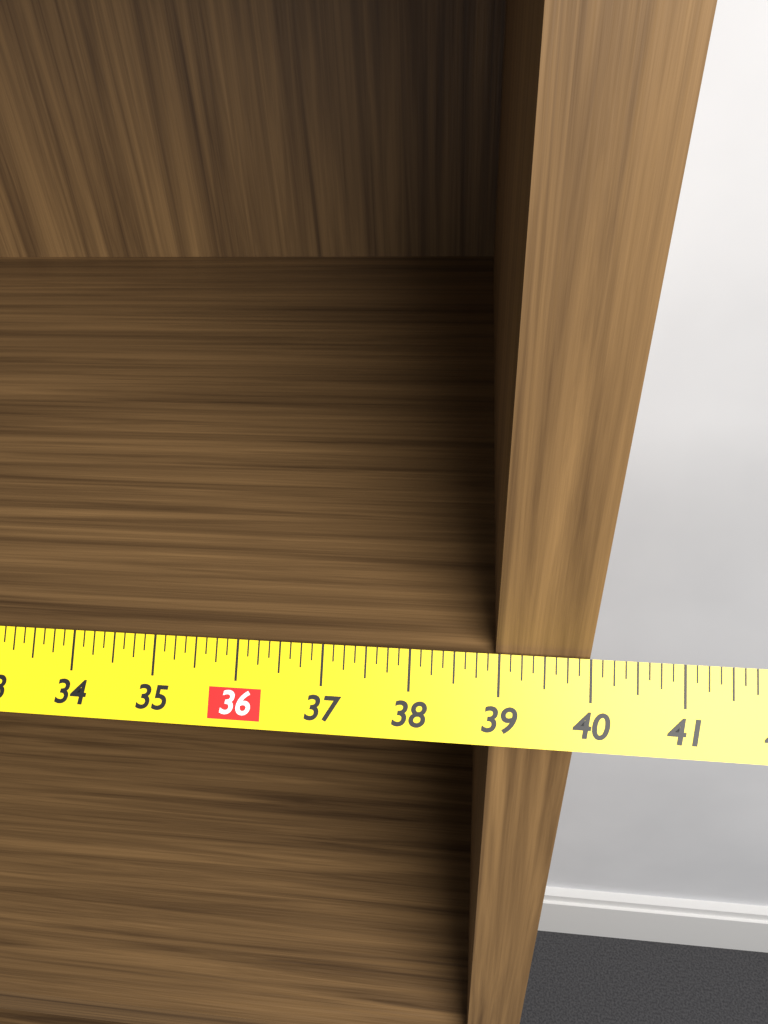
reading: 40.000 in
